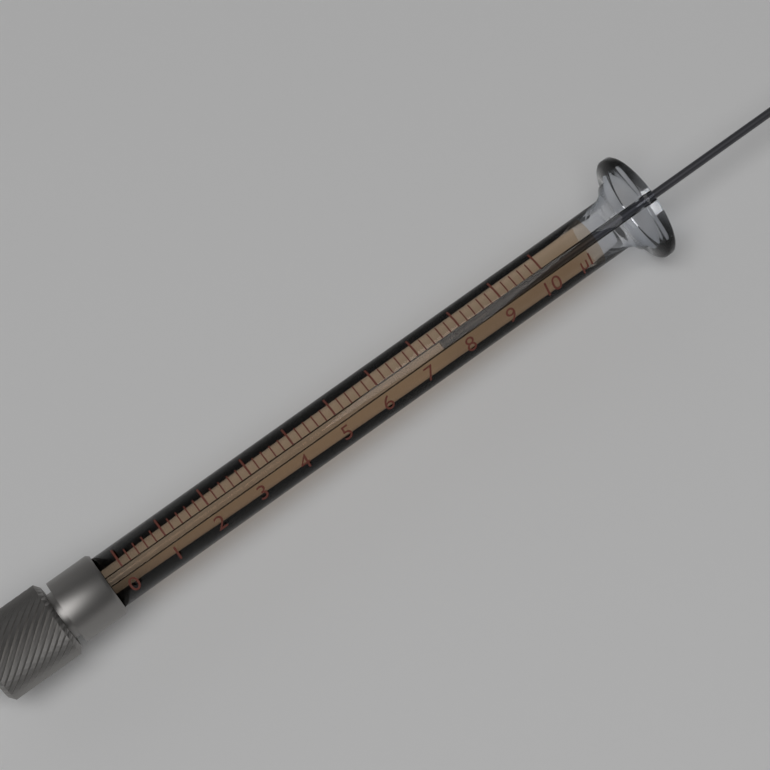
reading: 7.6 µl
